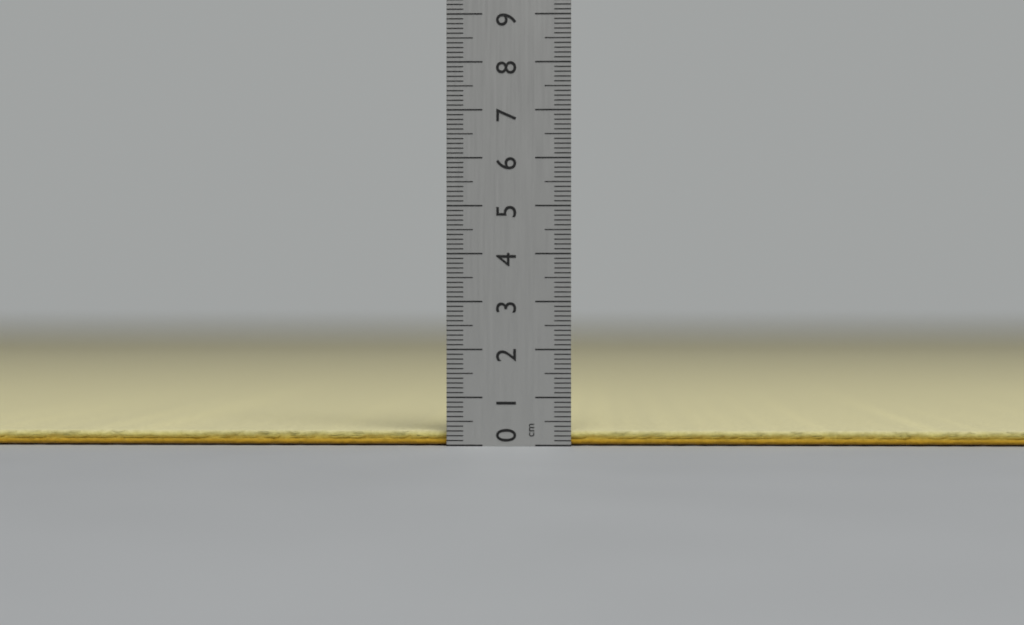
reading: 0.3 cm
